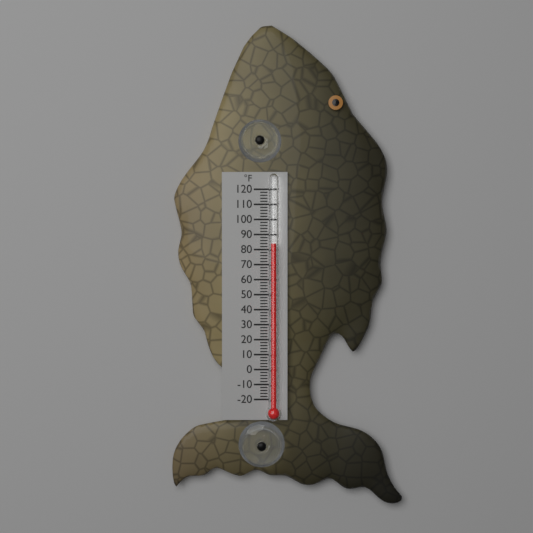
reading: 84 °F
